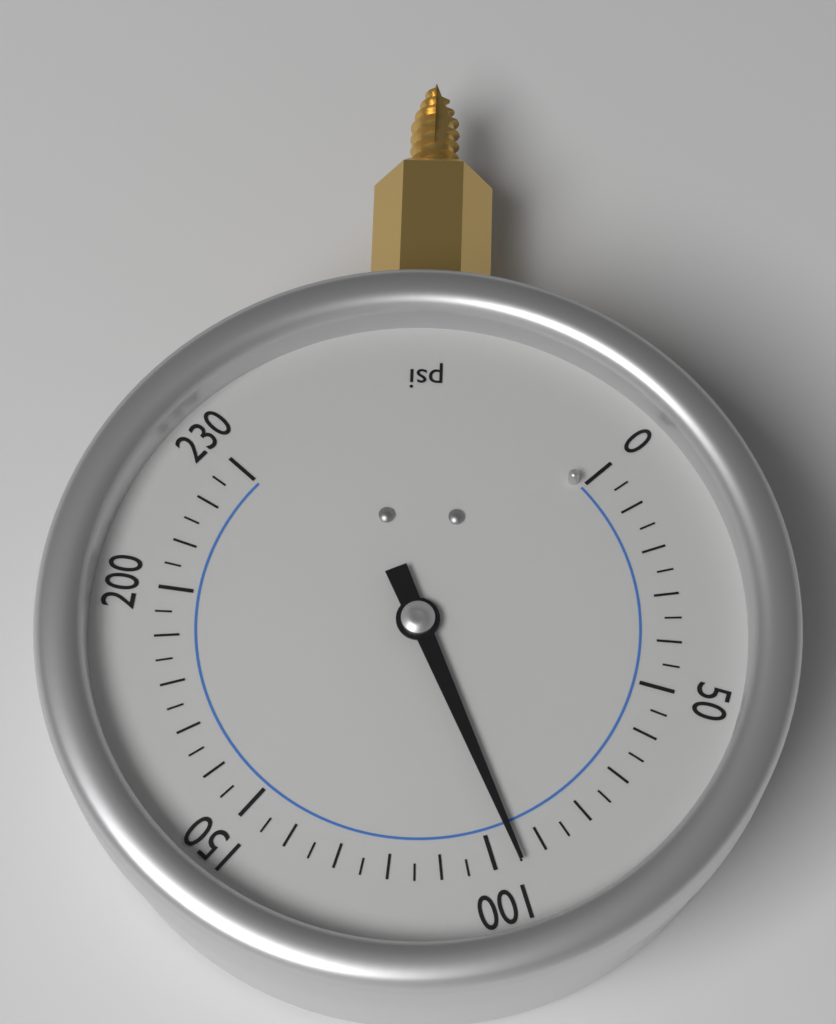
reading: 95 psi
